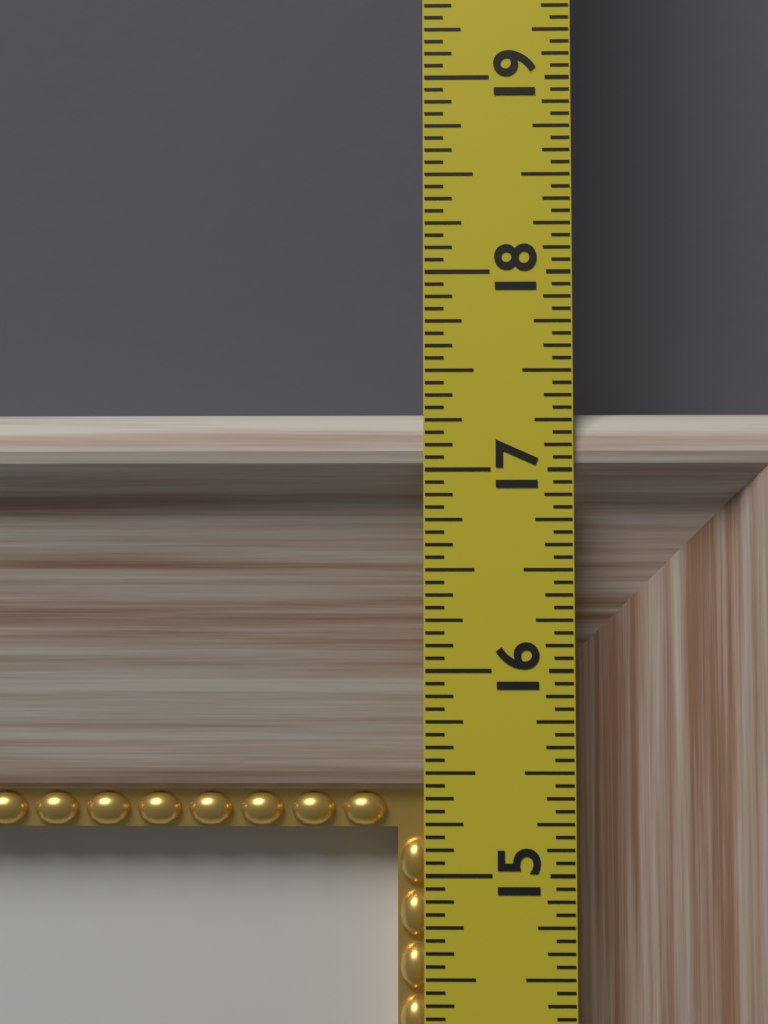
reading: 17.3125 in
